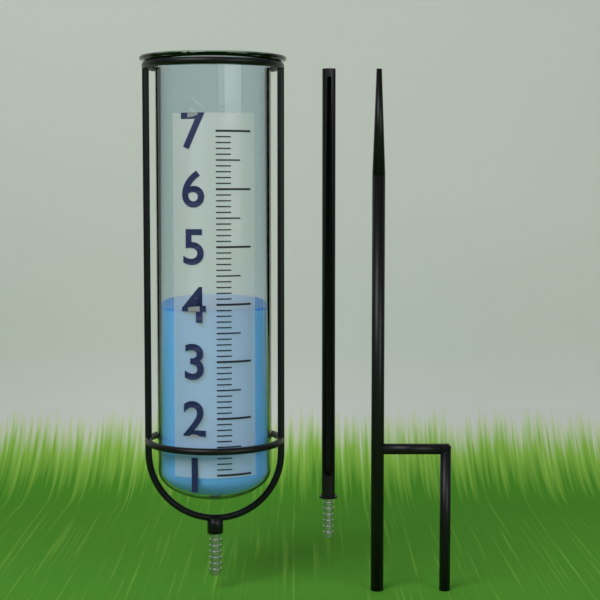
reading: 3.9 (no unit)
